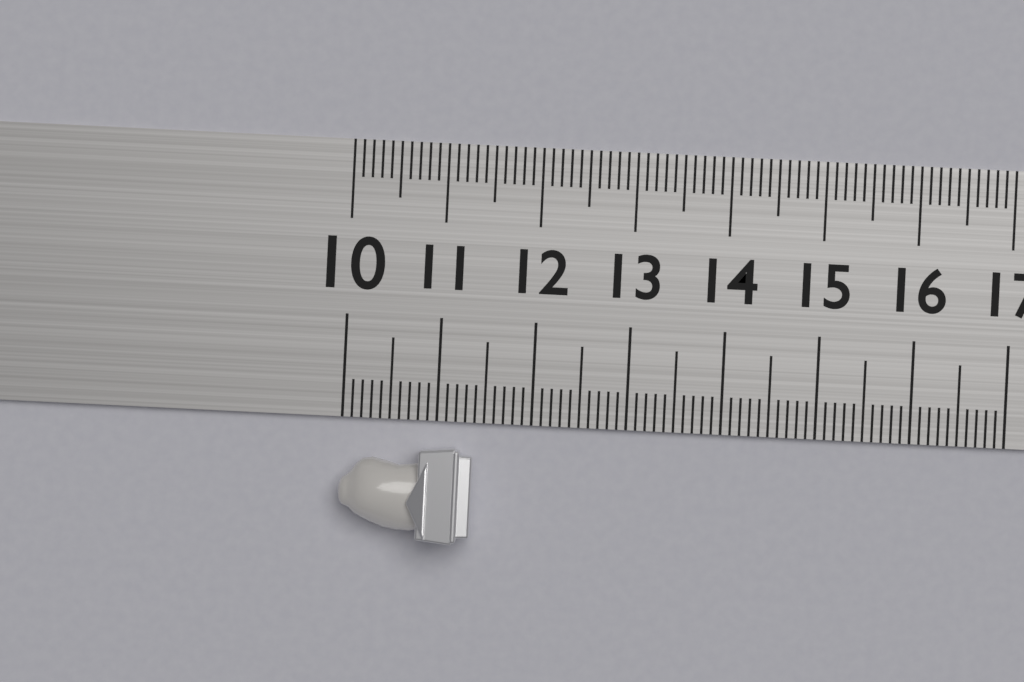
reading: 11.4 (no unit)
